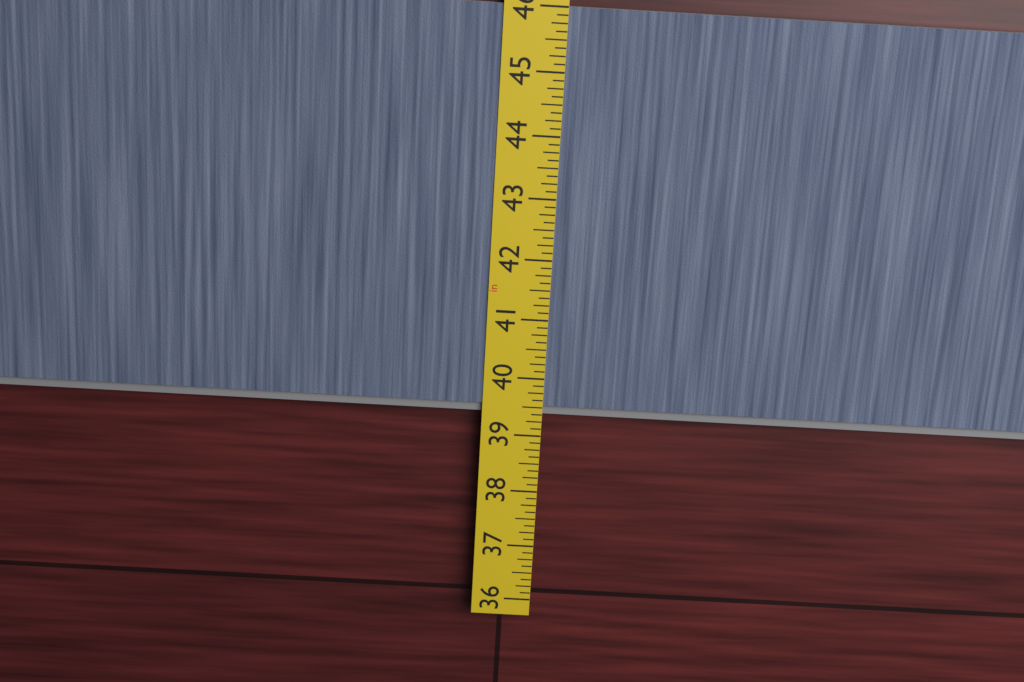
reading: 39.375 in
